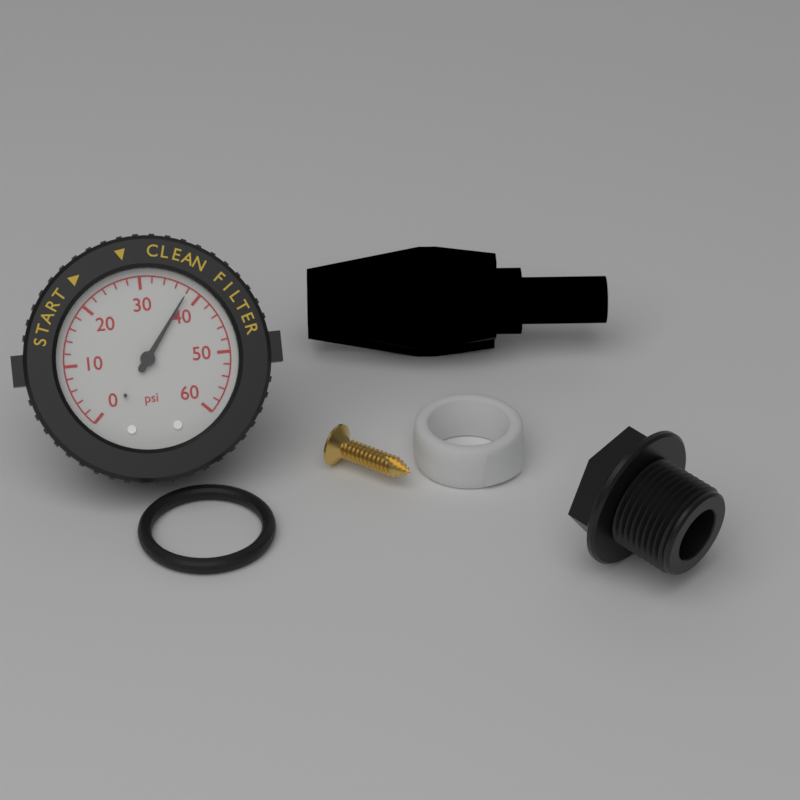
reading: 38 psi
